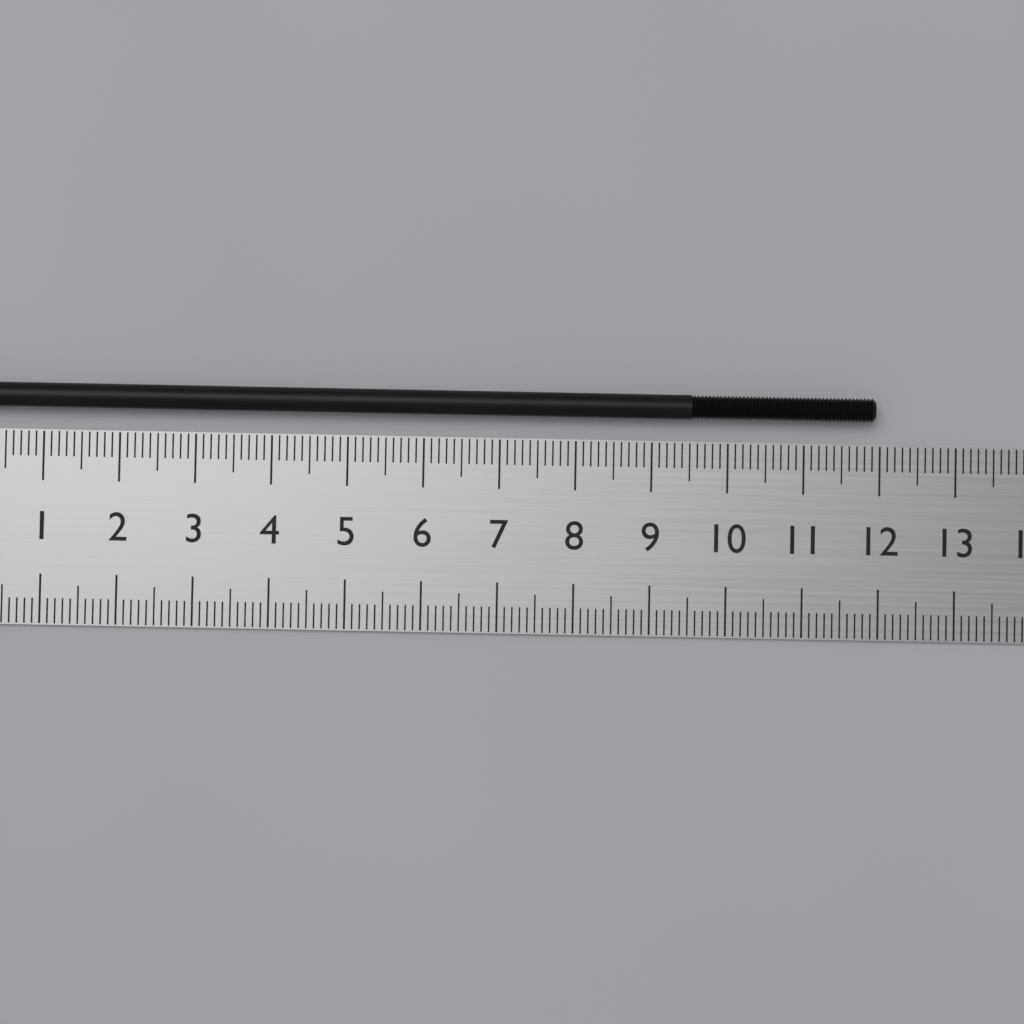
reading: 11.9 cm
